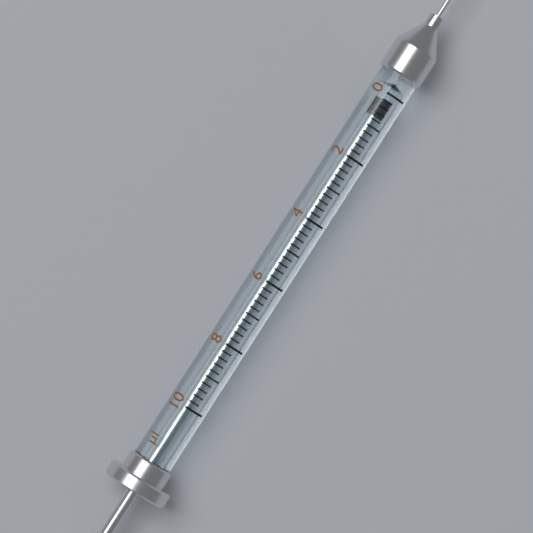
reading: 0.2 µl
